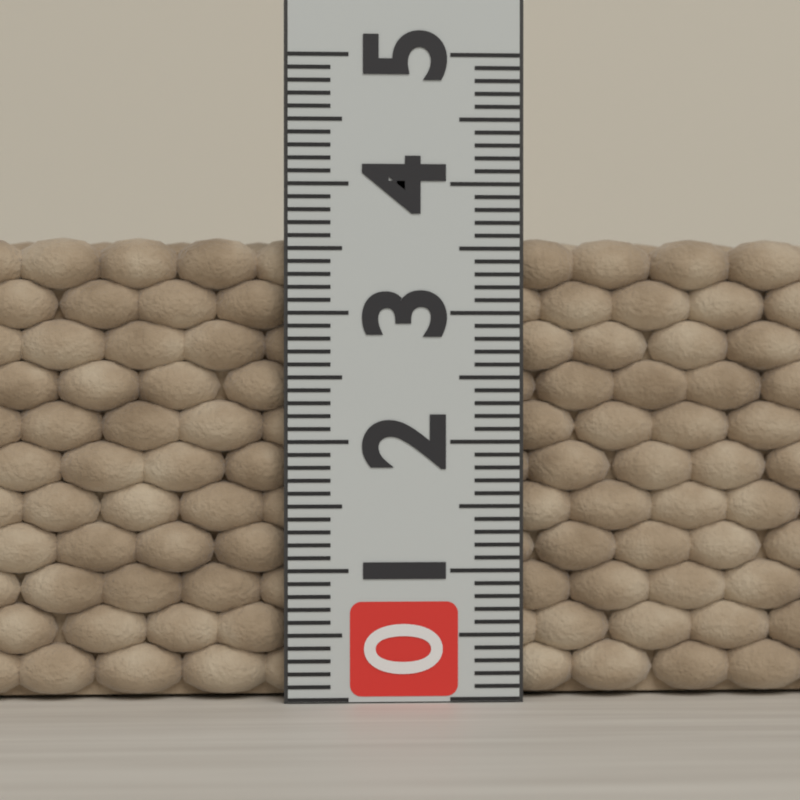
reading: 3.6 (no unit)
